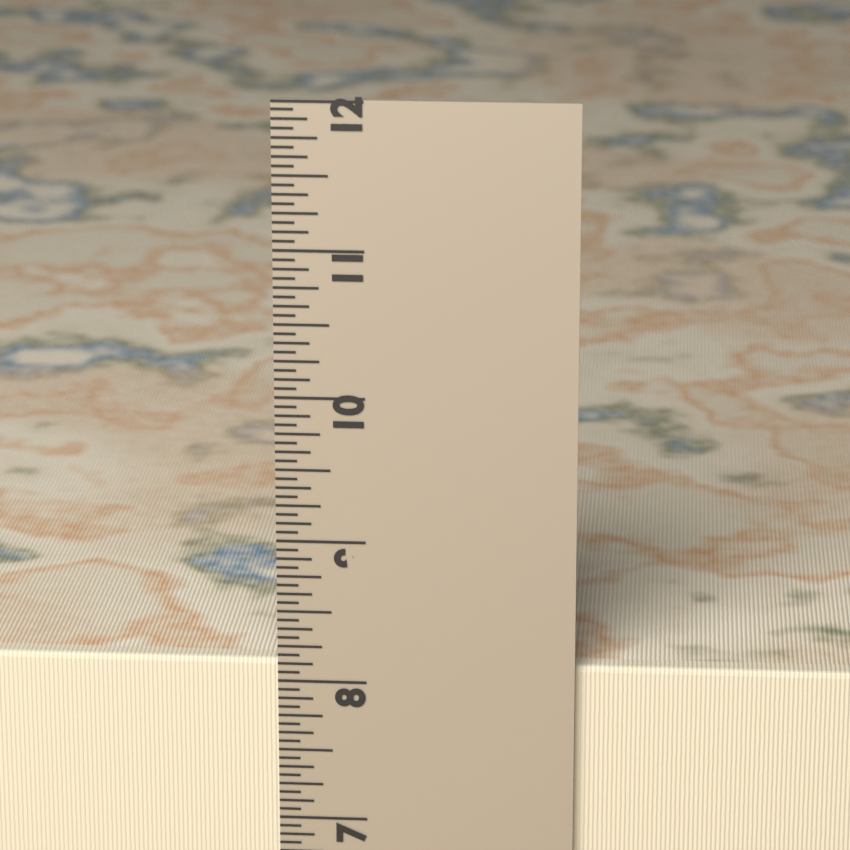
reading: 8.1250 in
